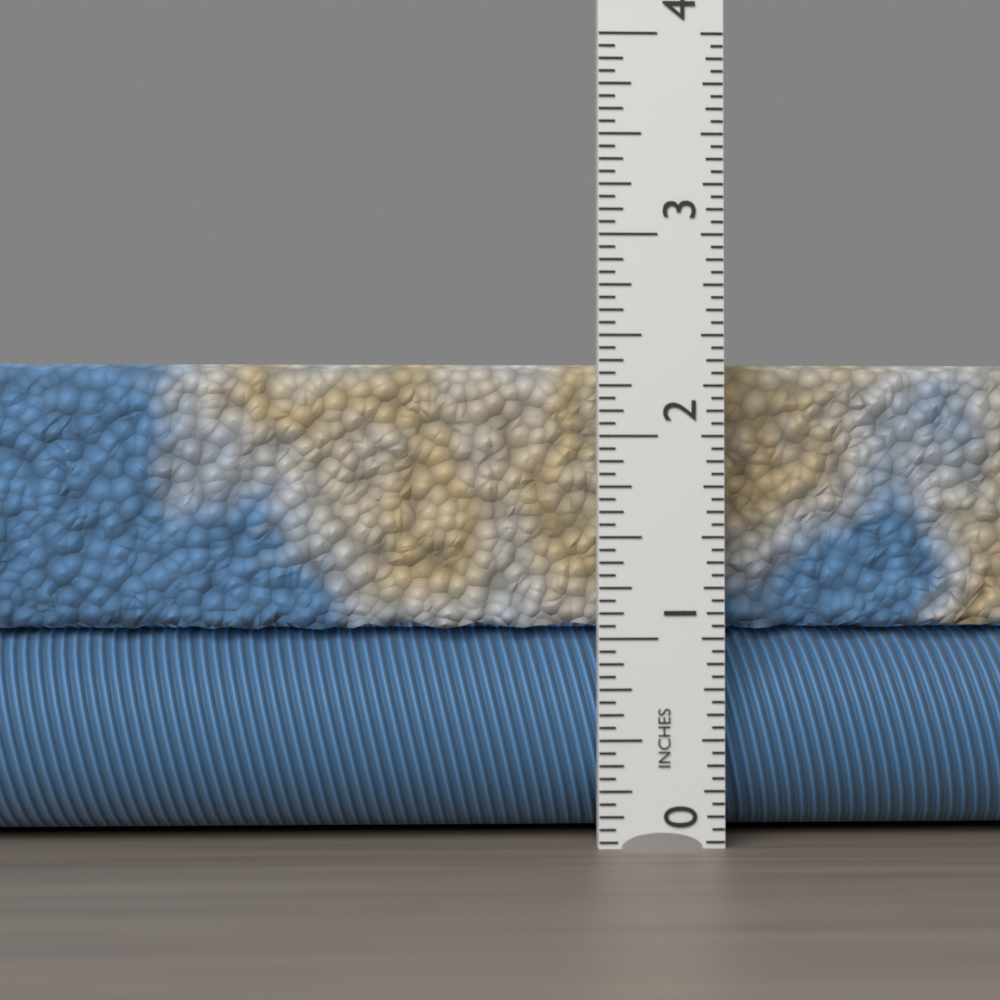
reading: 2.3750 in
